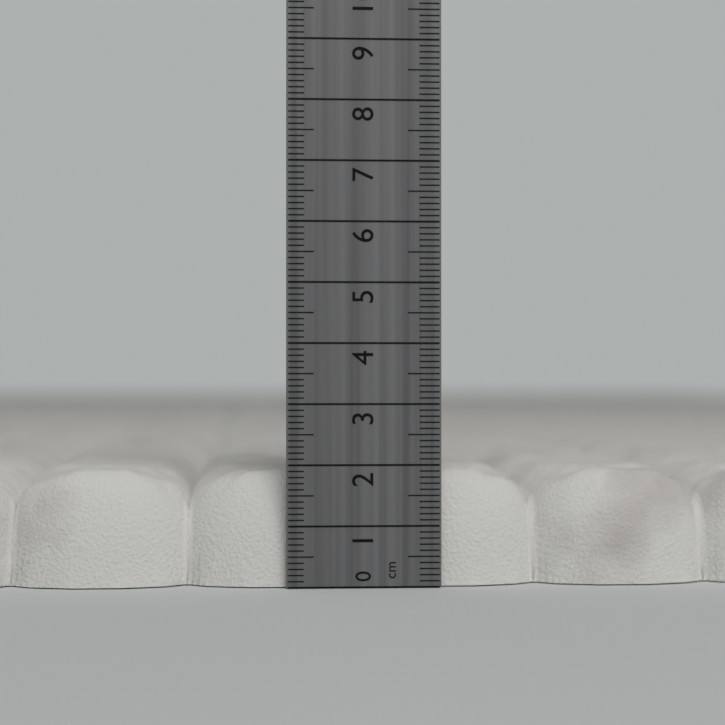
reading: 1.9 cm
